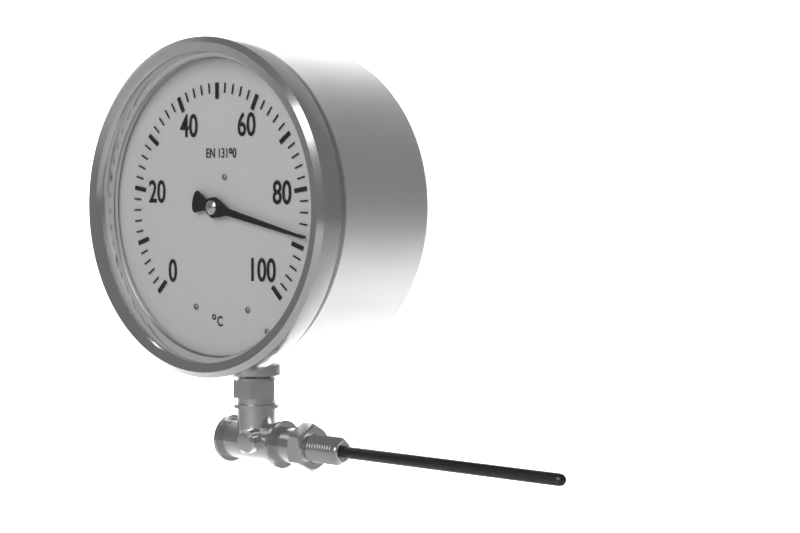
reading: 88 °C
